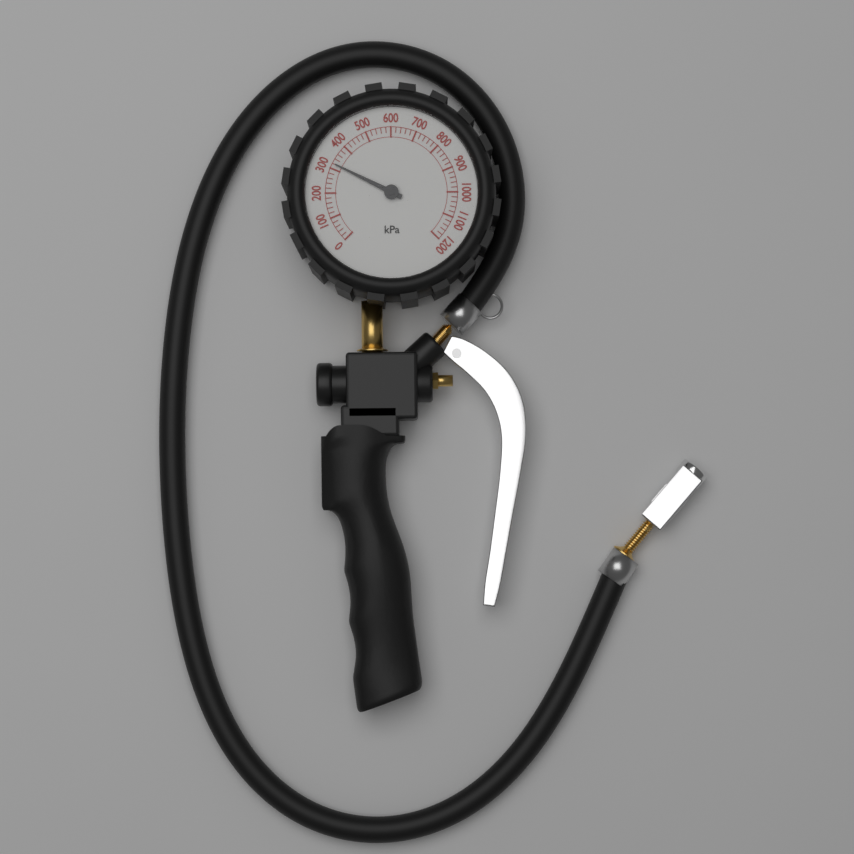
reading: 320 kPa
